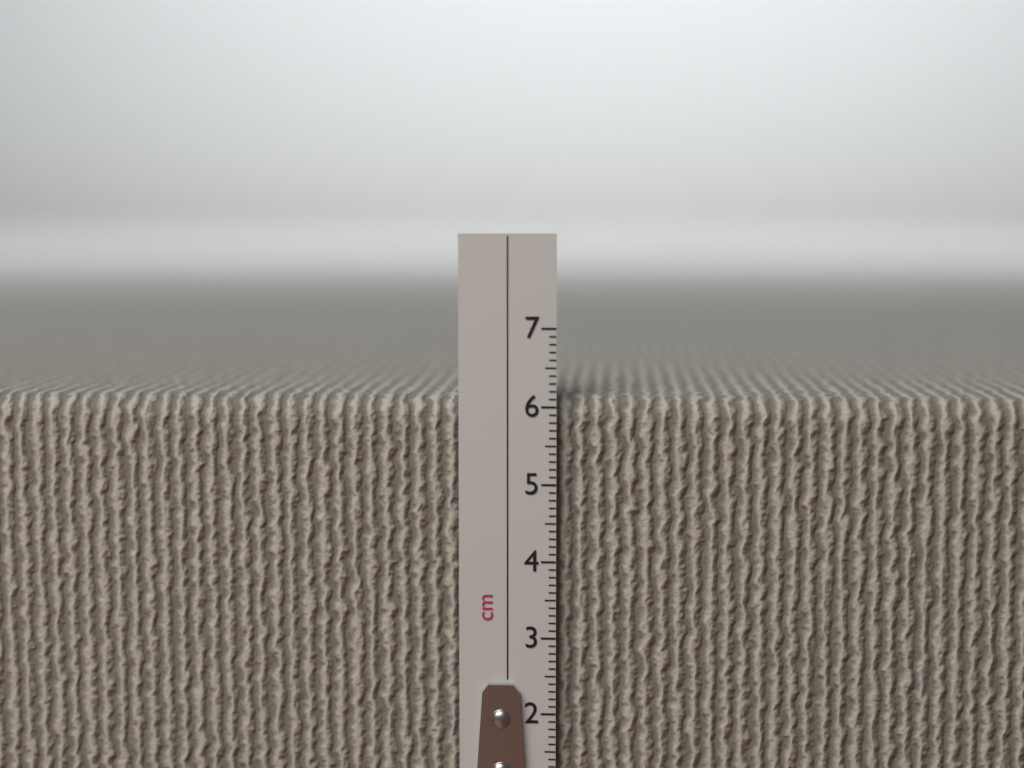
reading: 6.1 cm
